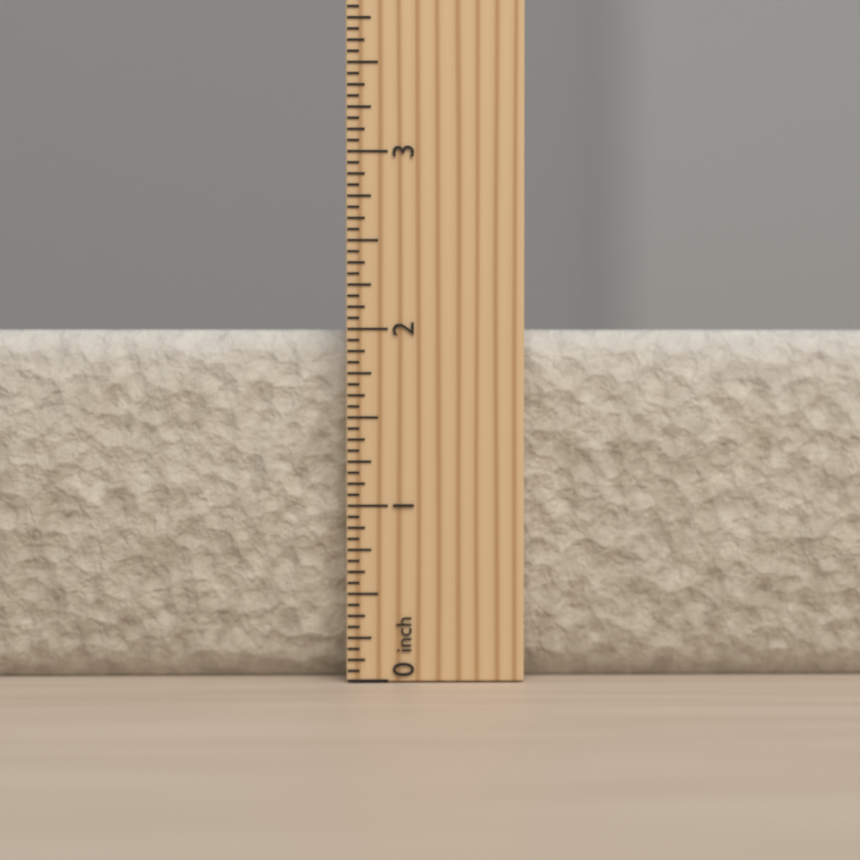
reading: 2.0000 inch
